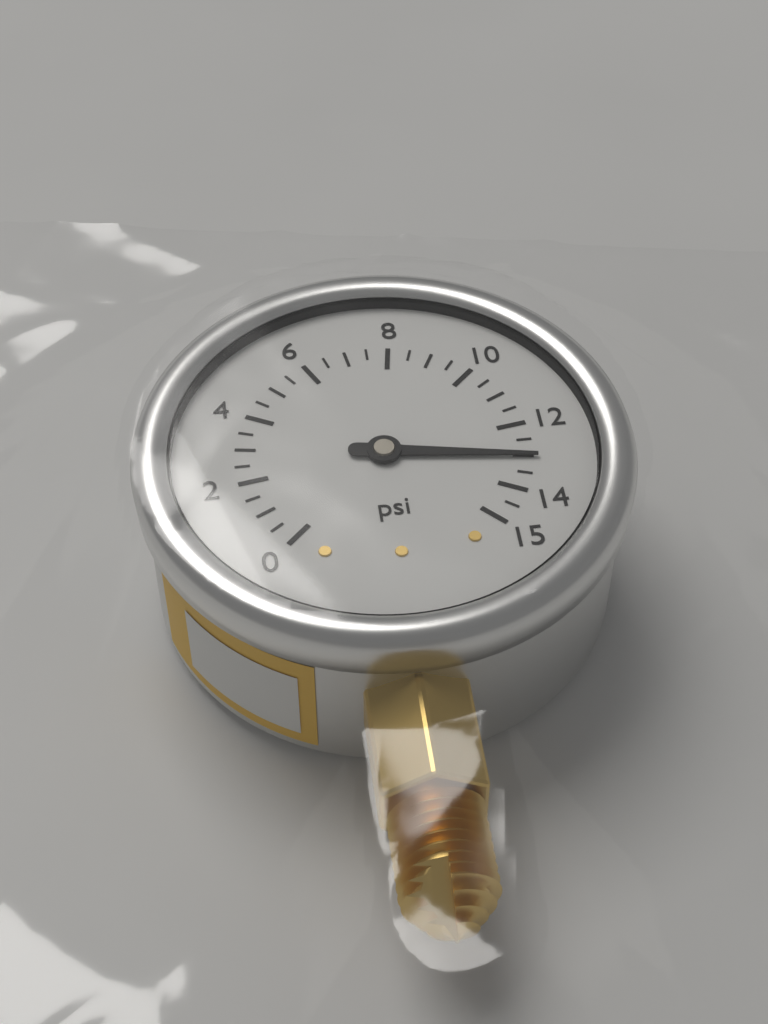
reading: 13.0 psi
